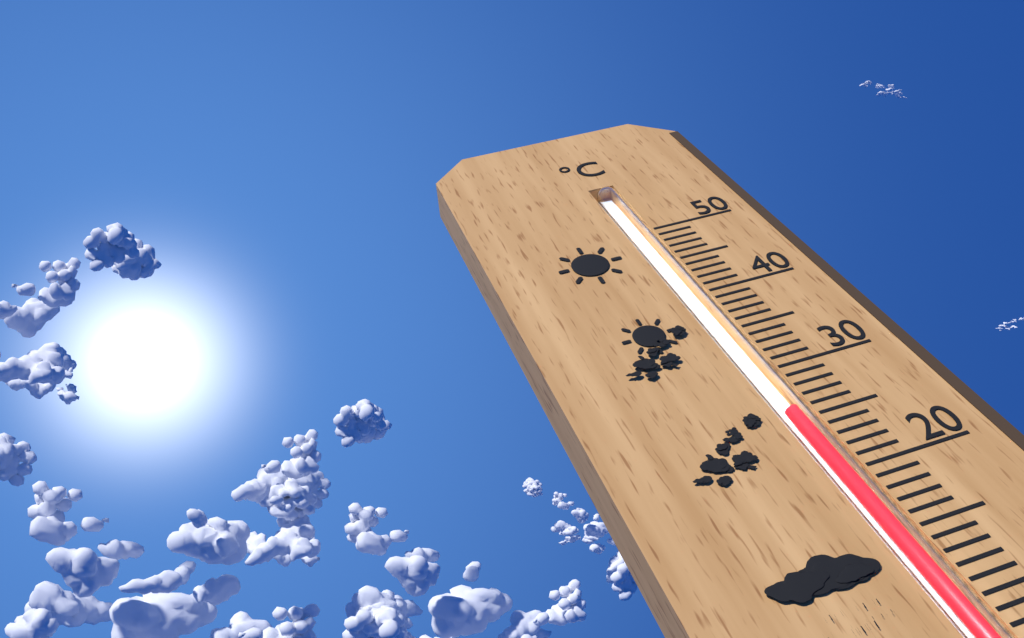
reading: 26 °C
